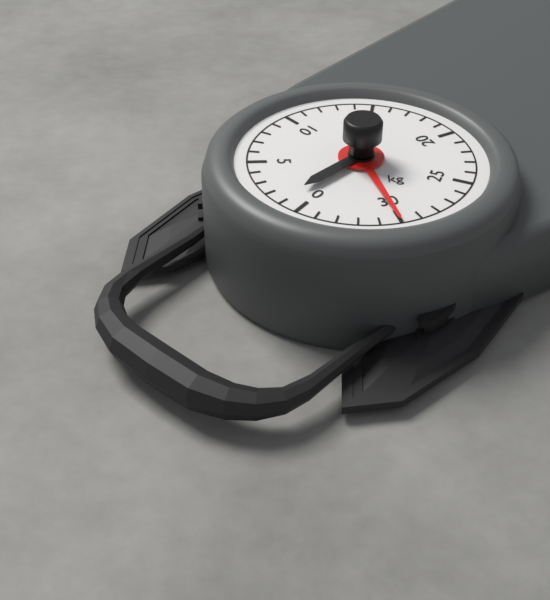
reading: 30 kg
